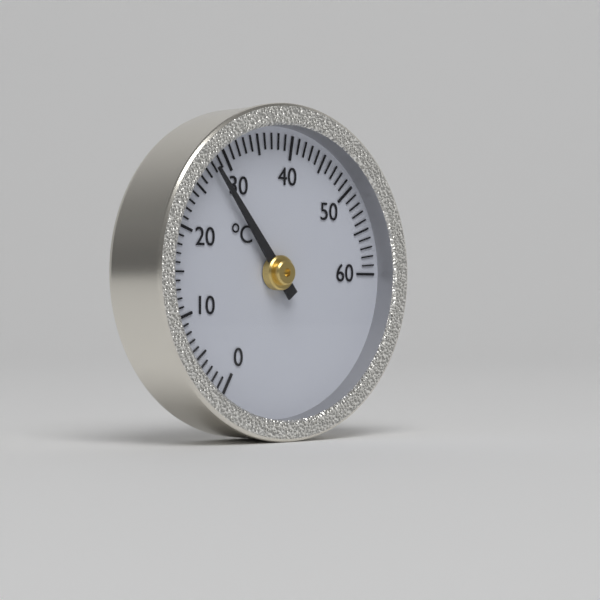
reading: 28 °C
